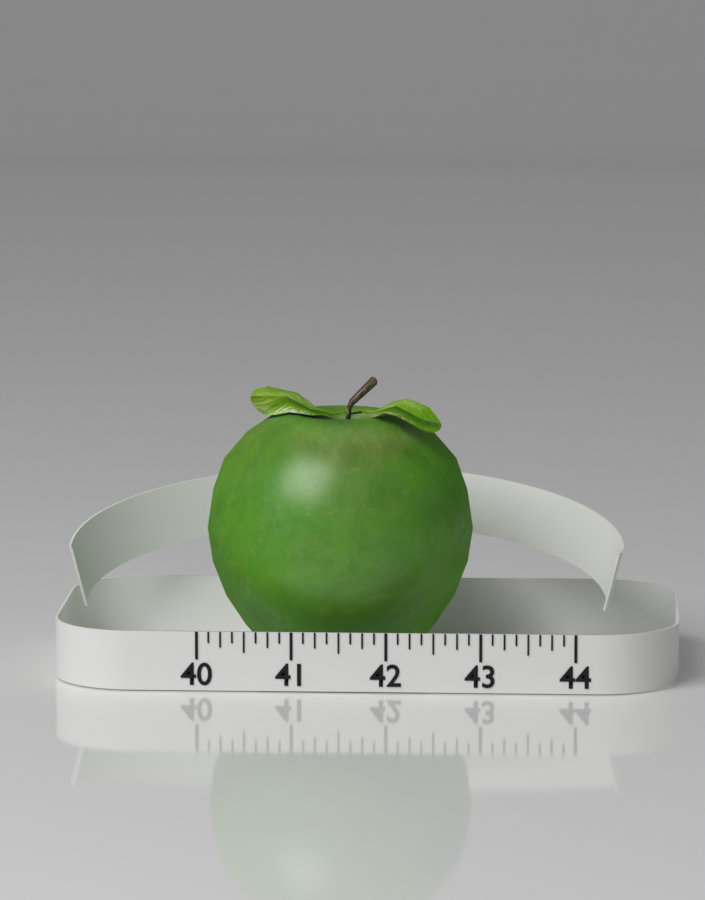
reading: 42.875 (no unit)
